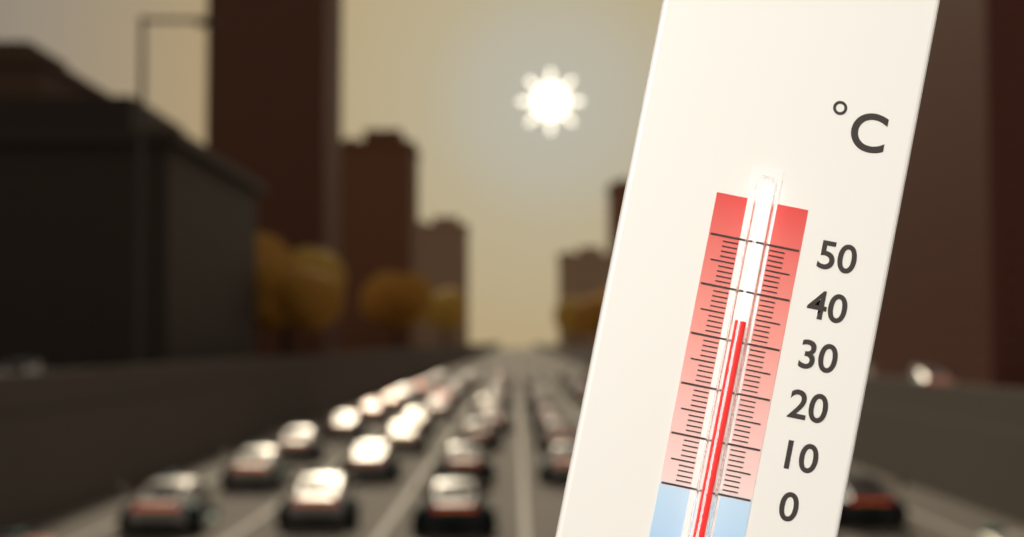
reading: 34 °C
